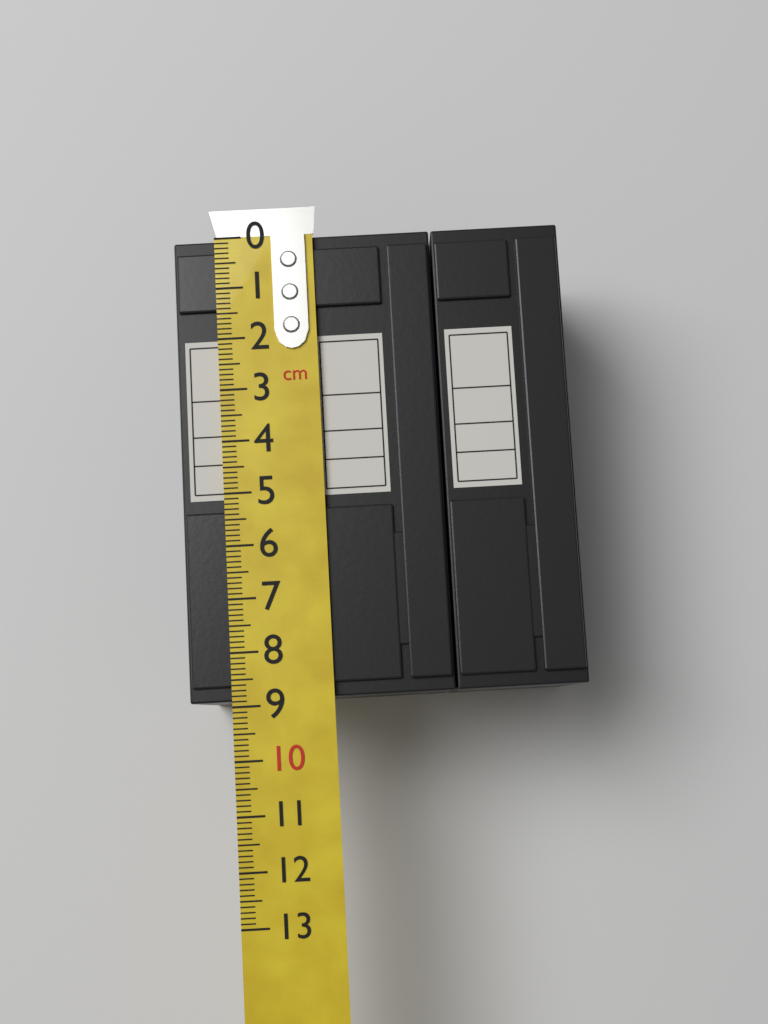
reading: 8.9 cm
